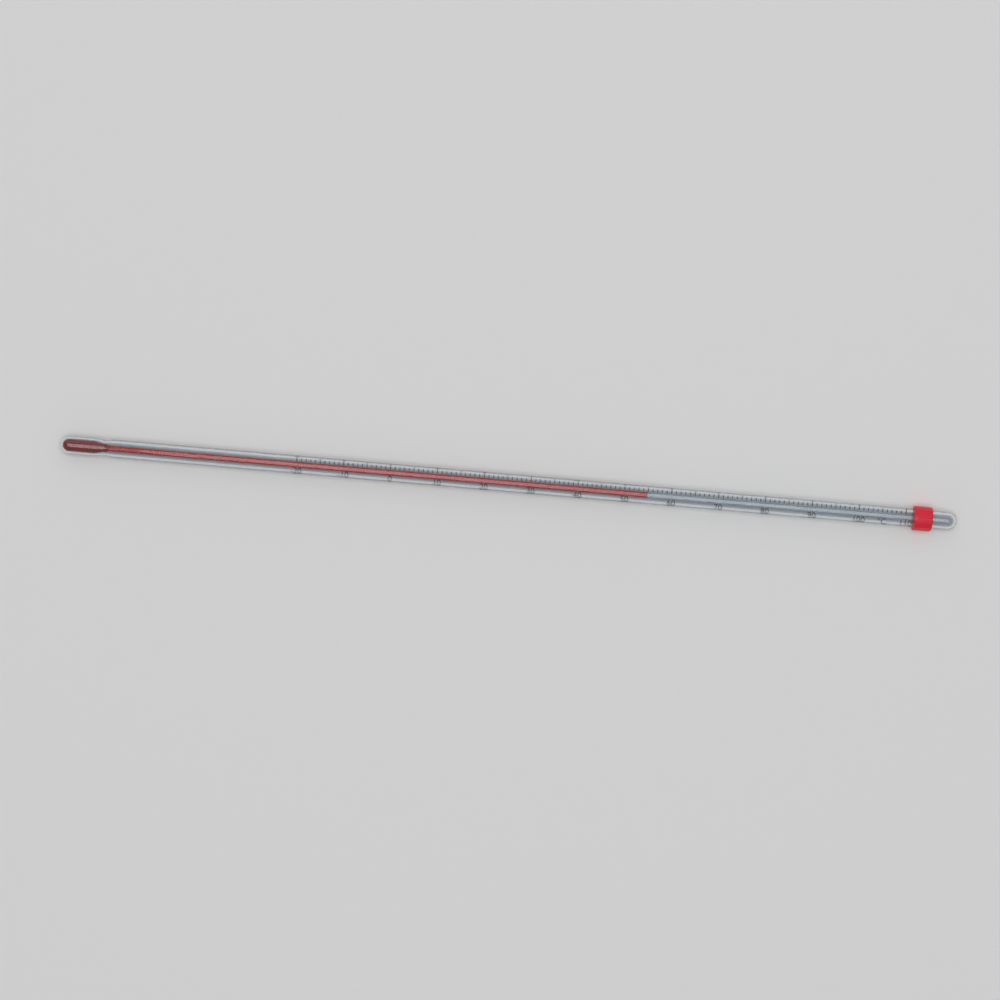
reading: 55 °C
